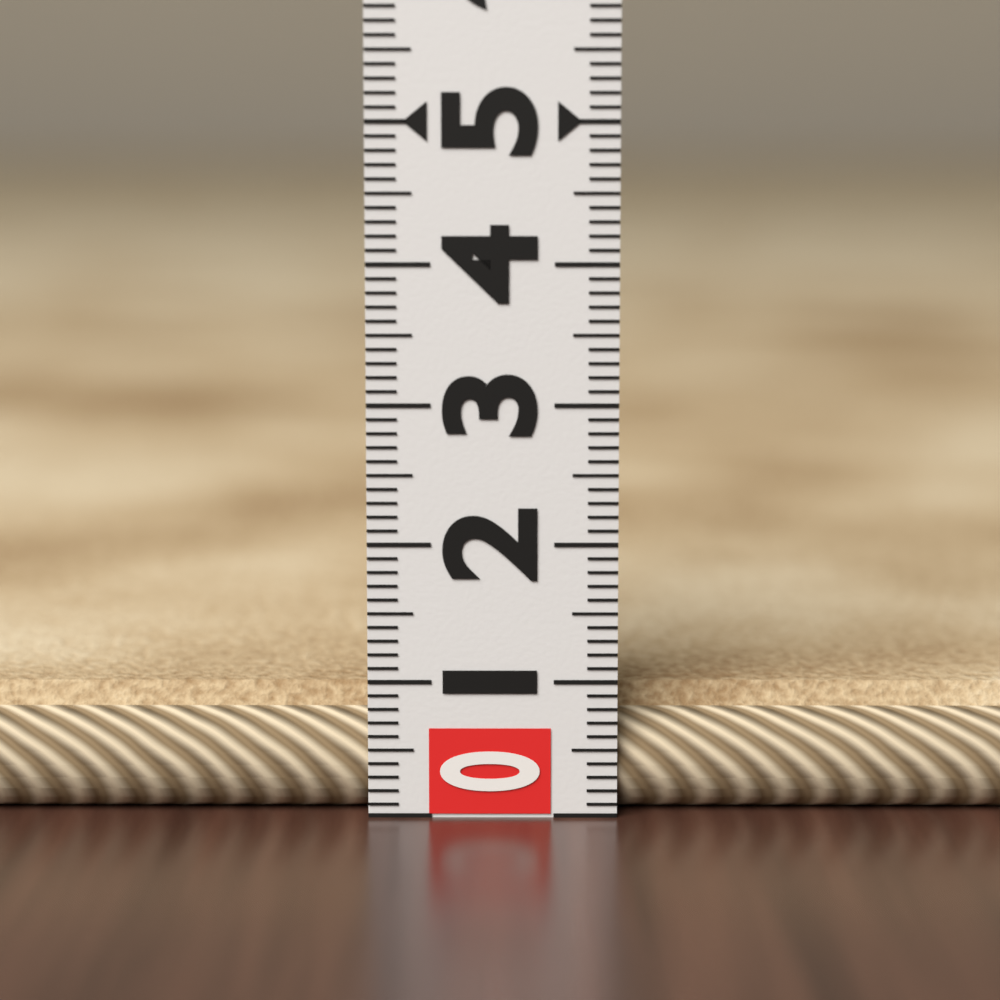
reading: 0.9 (no unit)
